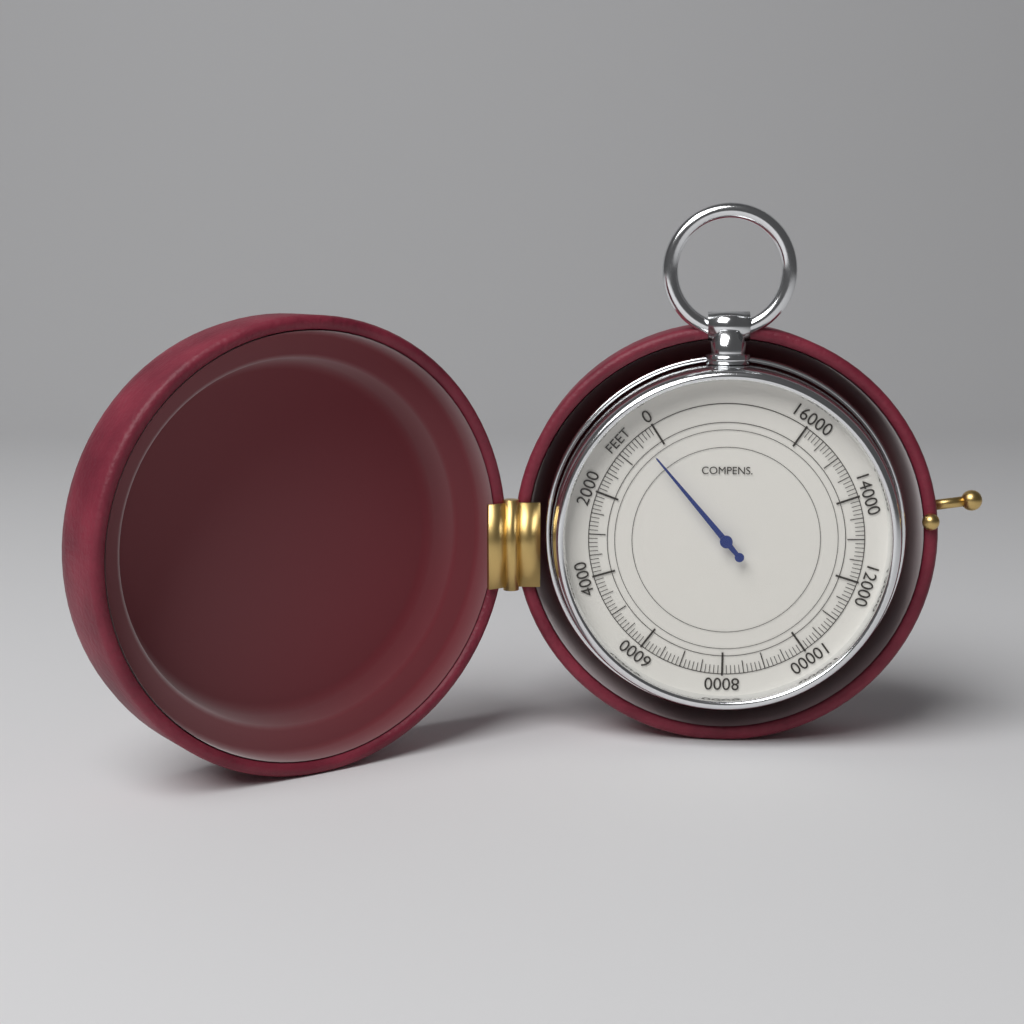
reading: 400 feet
